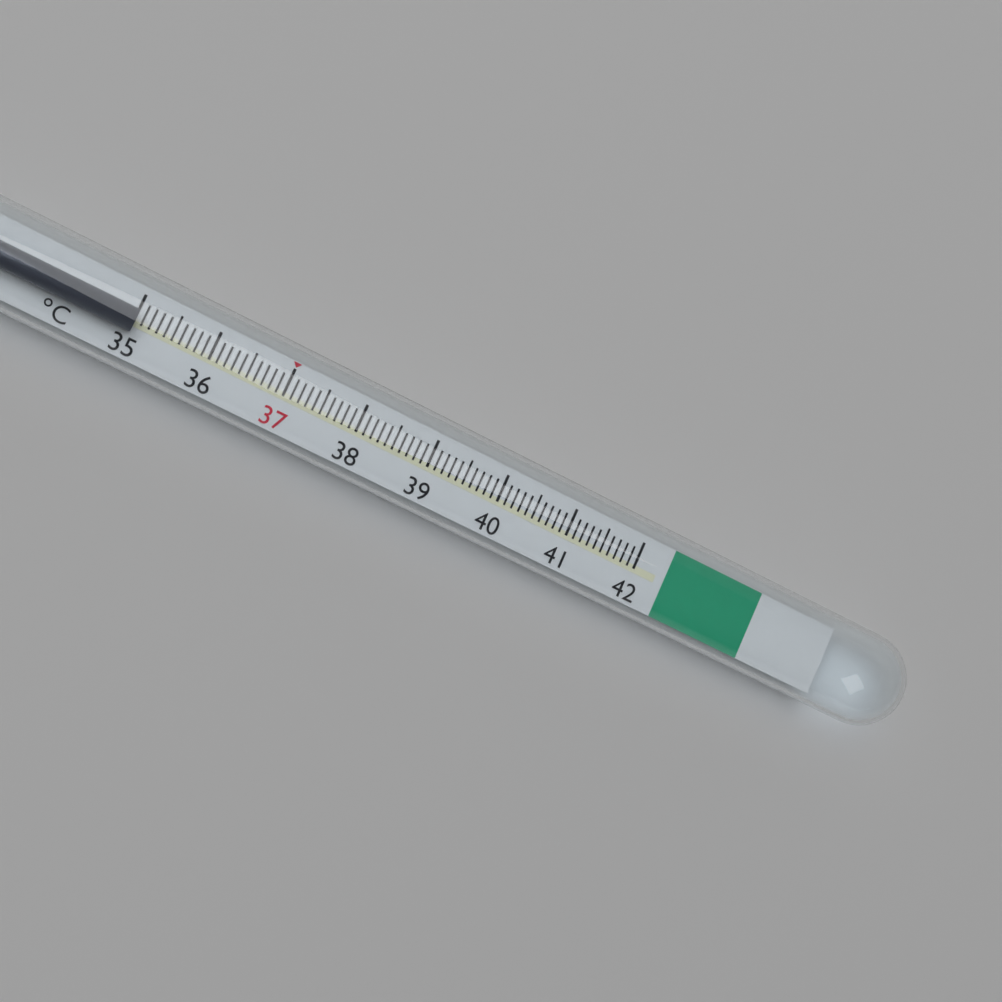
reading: 35.0 °C
